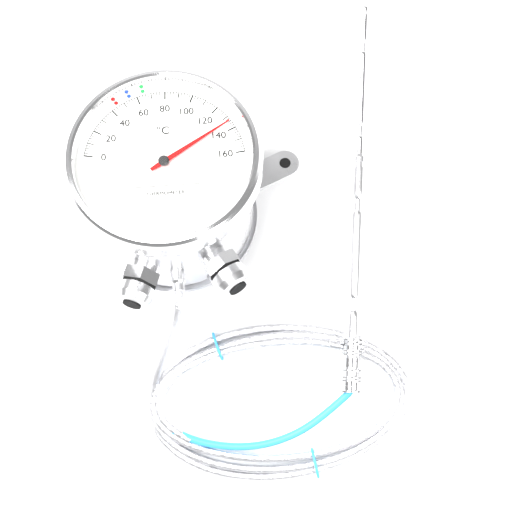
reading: 134 °C
